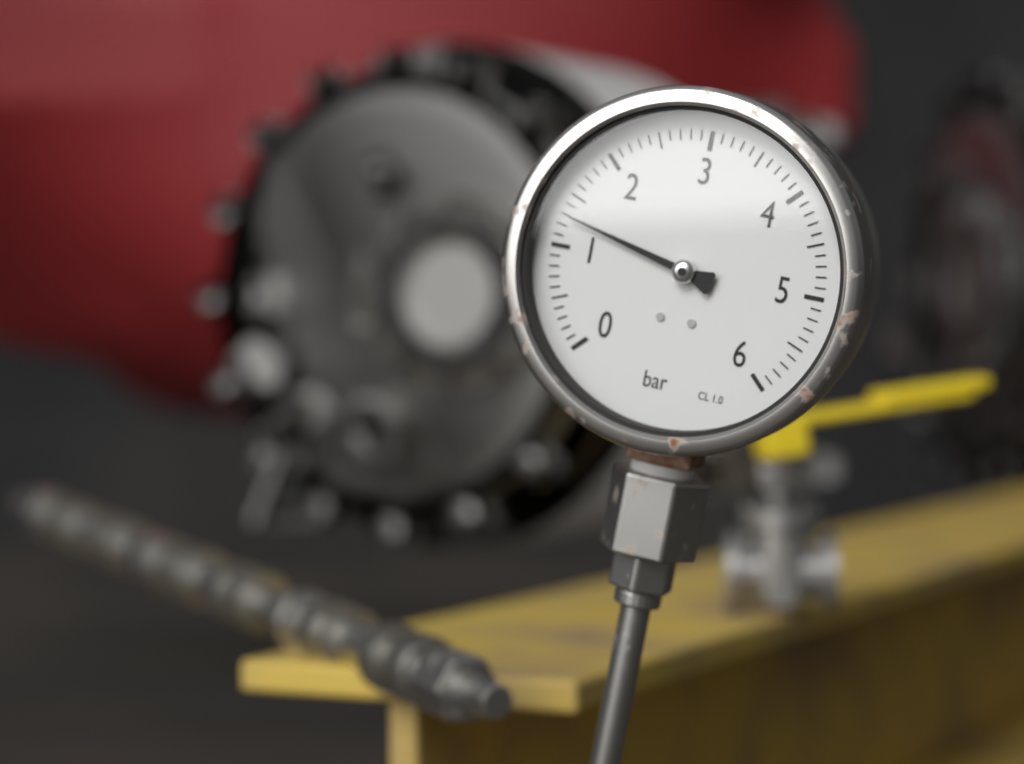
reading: 1.3 bar
